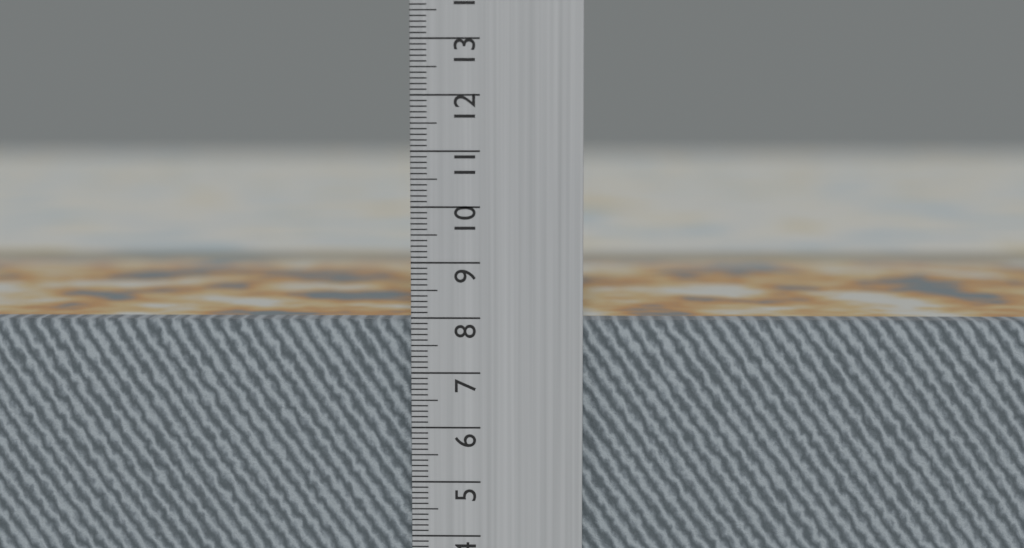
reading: 7.9 cm
